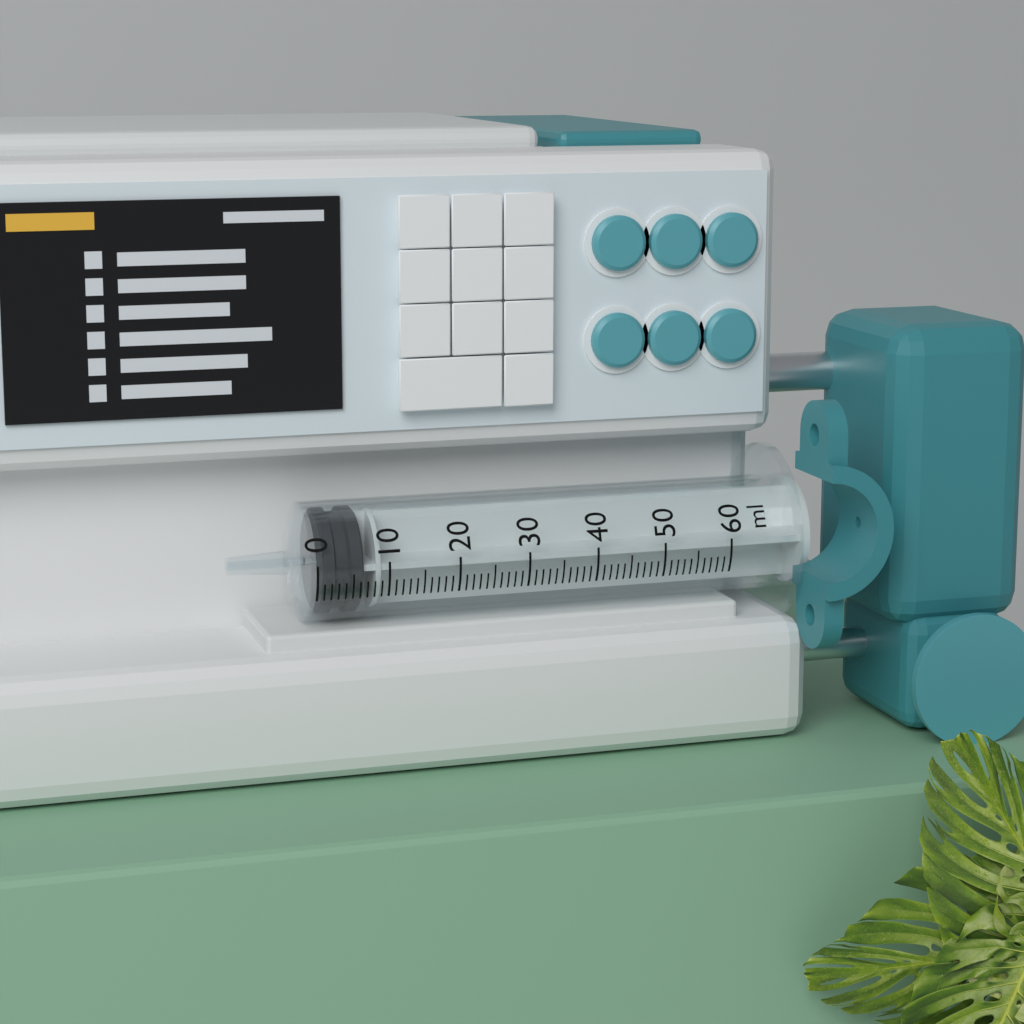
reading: 1 ml
